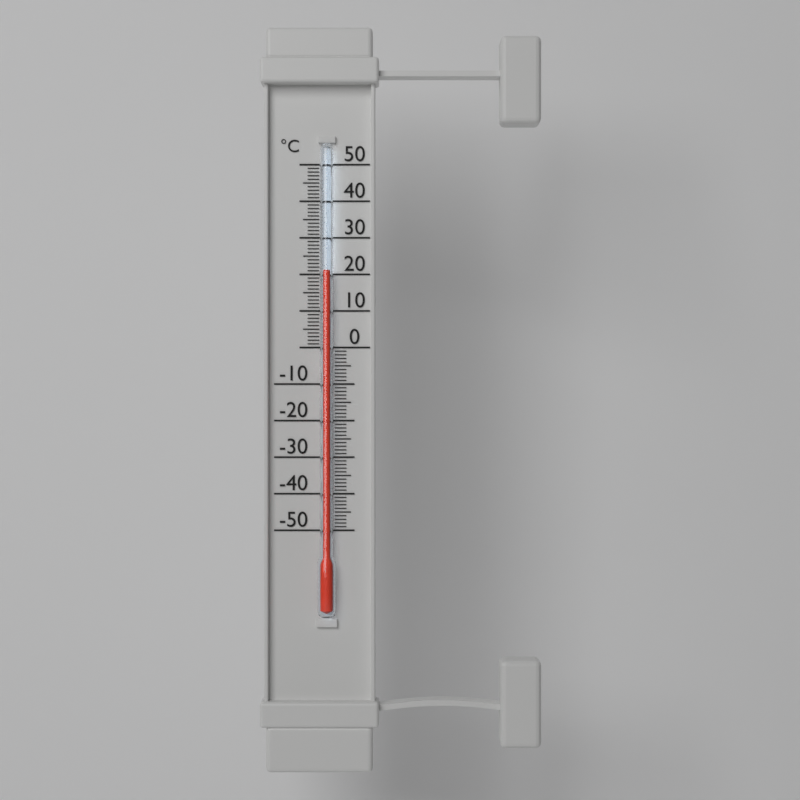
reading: 21 °C
